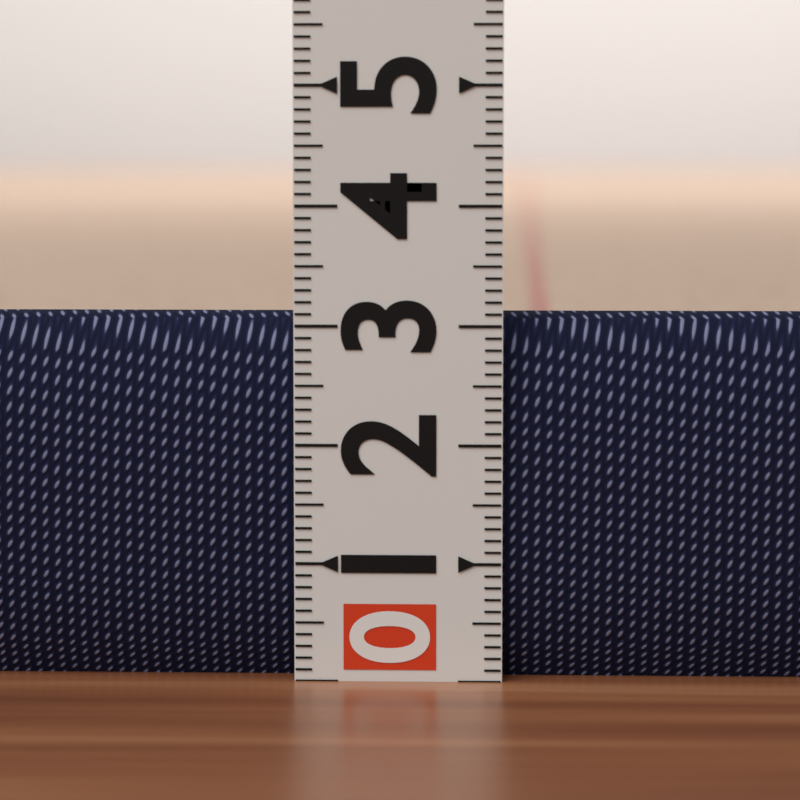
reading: 3.1 (no unit)
